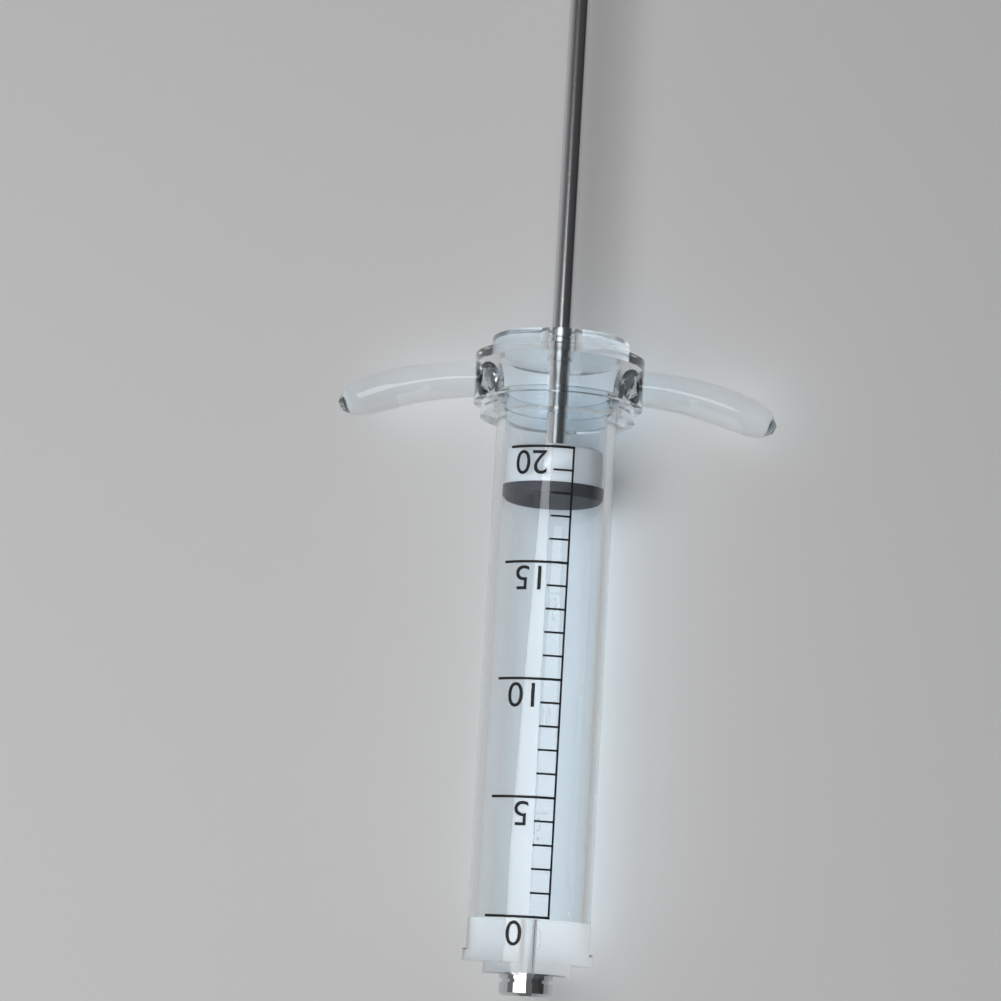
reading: 18 (no unit)
